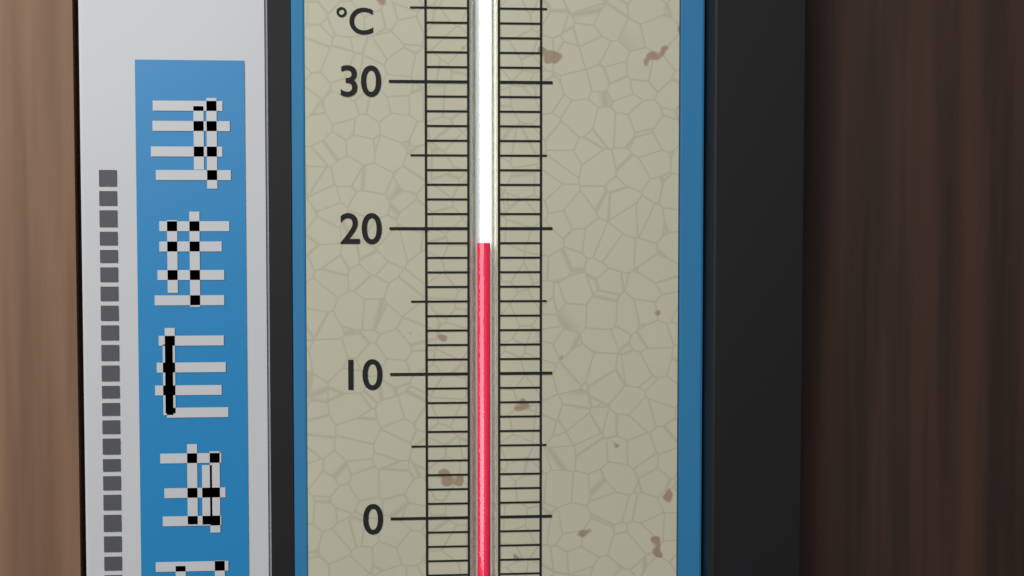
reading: 19 °C
